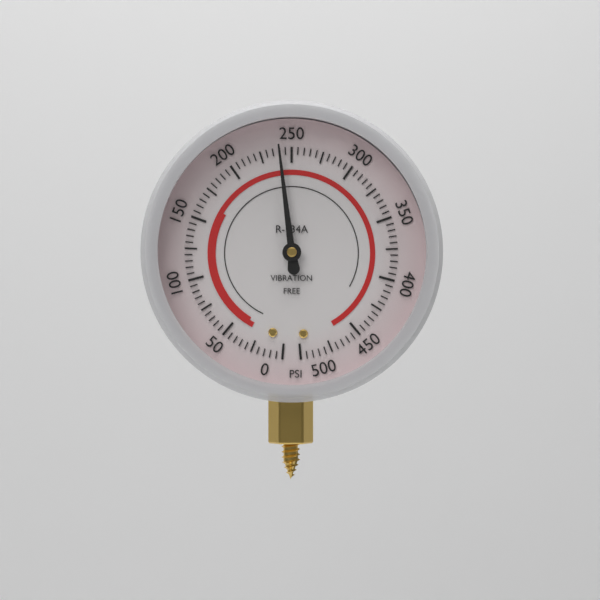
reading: 240 psi
